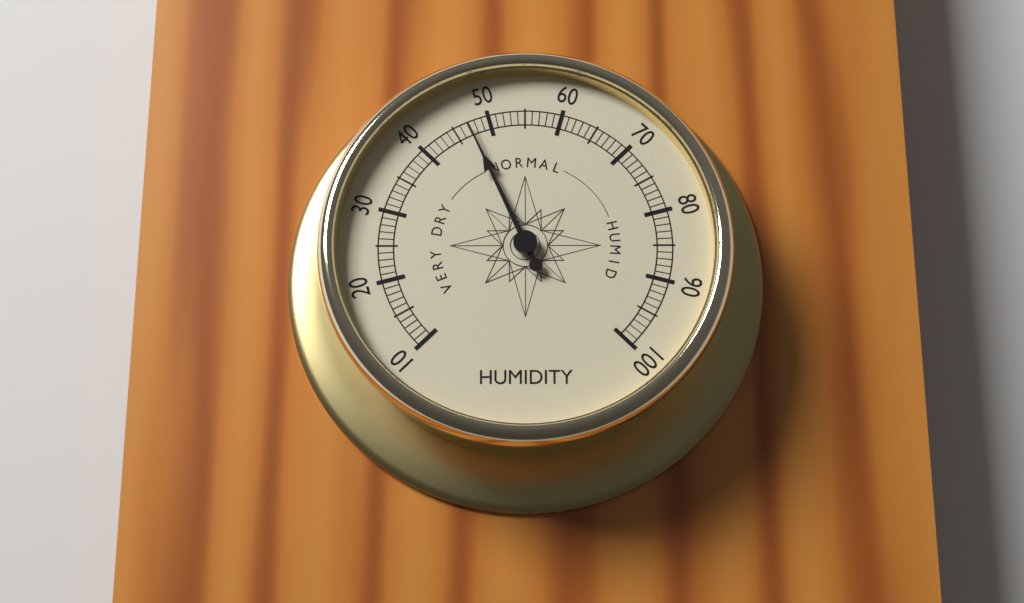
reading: 47 (no unit)
